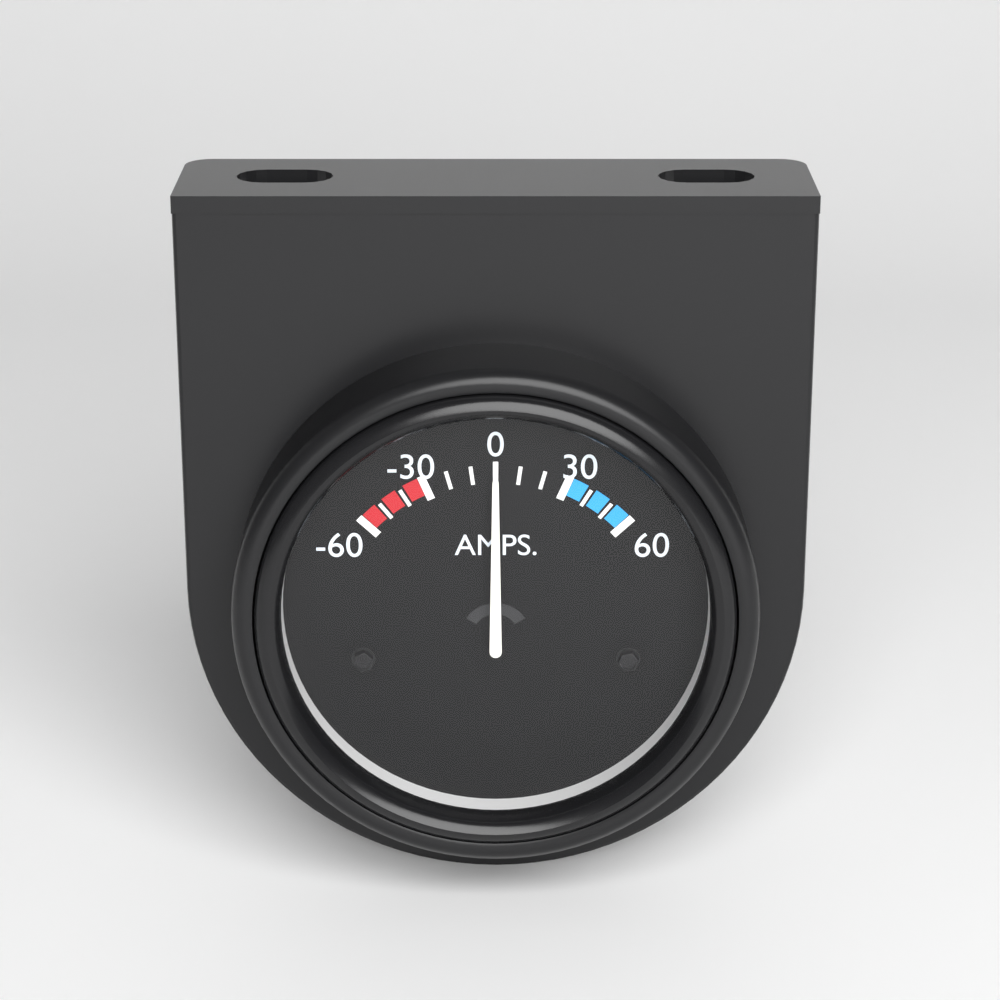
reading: 0 A
